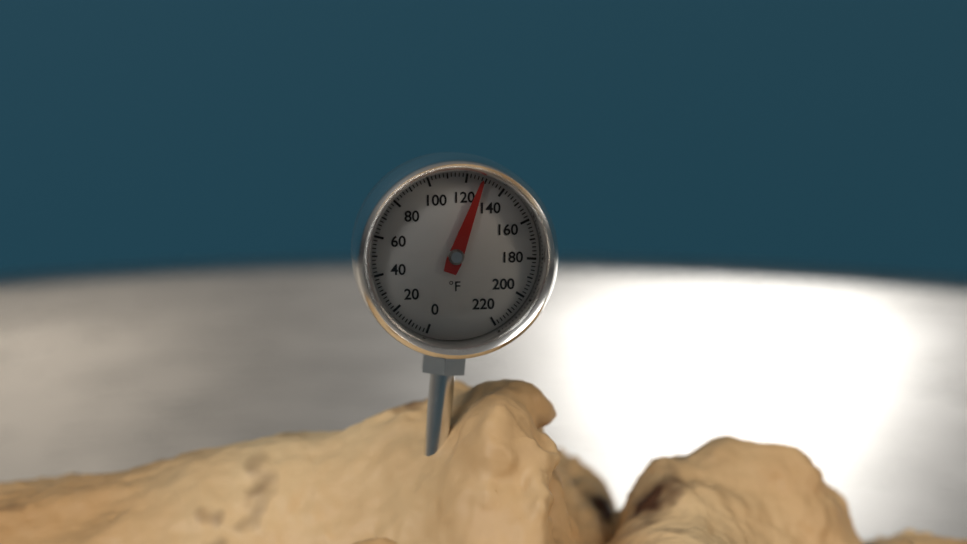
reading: 128 °F
